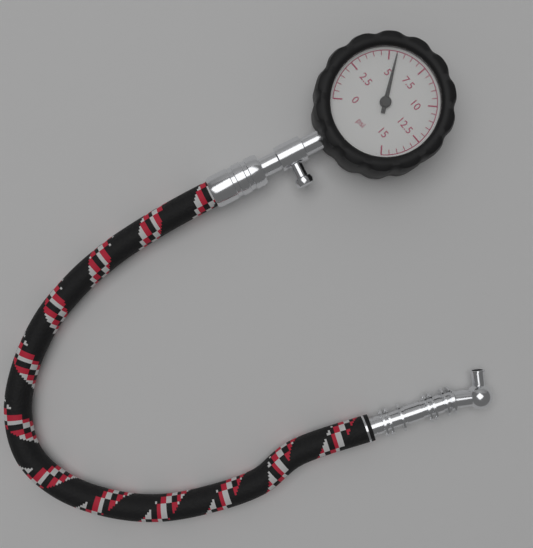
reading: 5.5 psi
